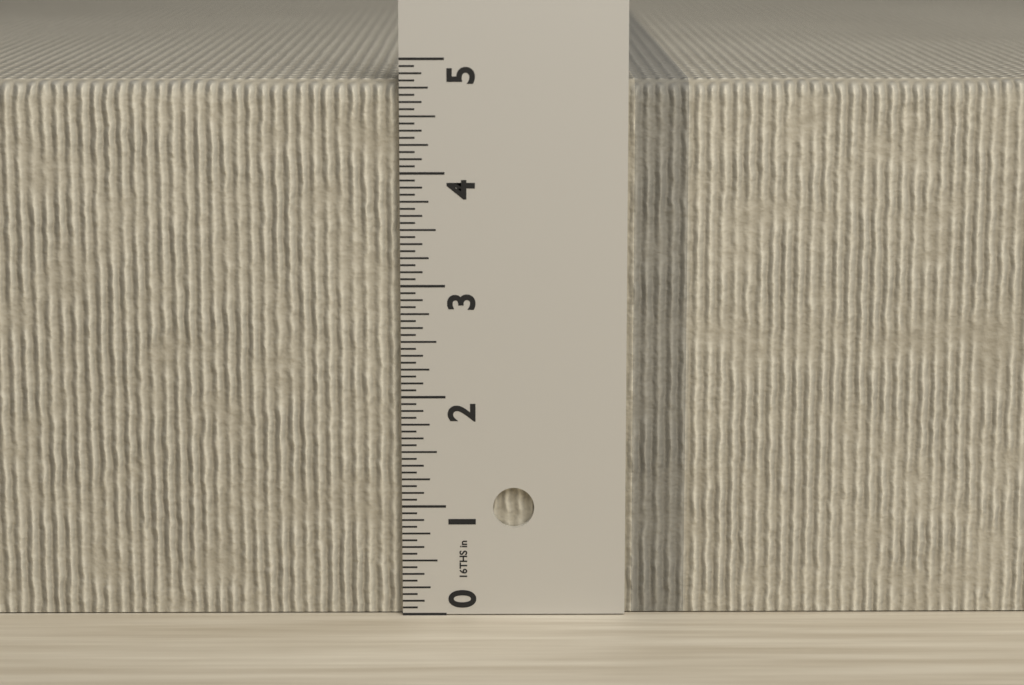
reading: 4.8125 in
